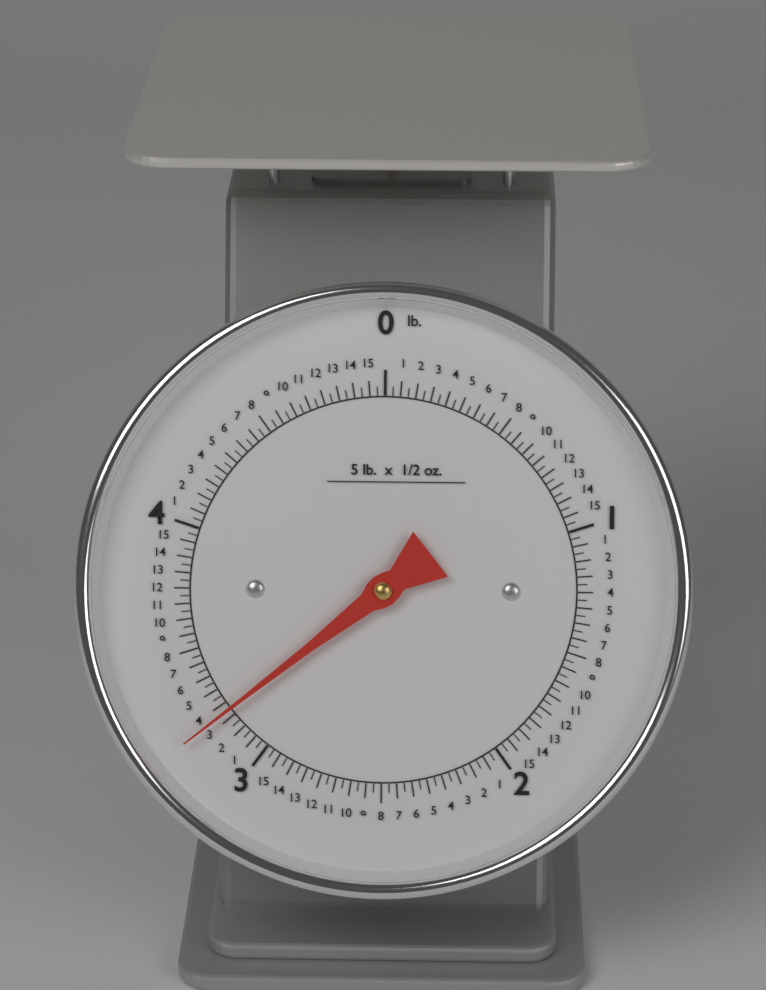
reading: 3.21875 lb
